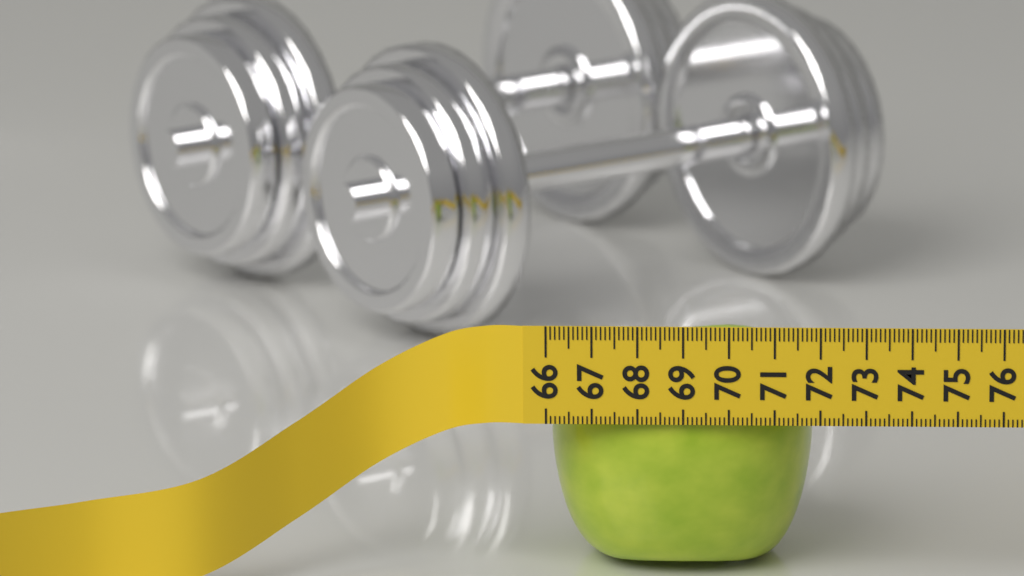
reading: 71.8 (no unit)
